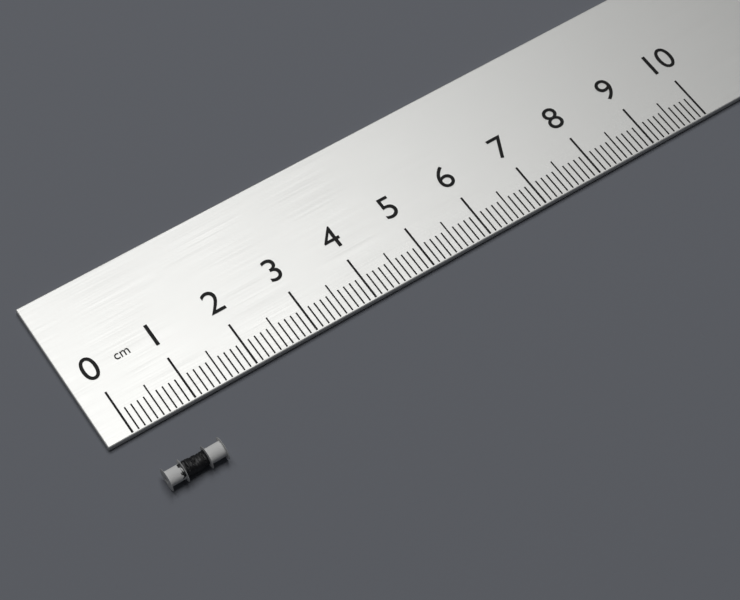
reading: 0.9 cm
